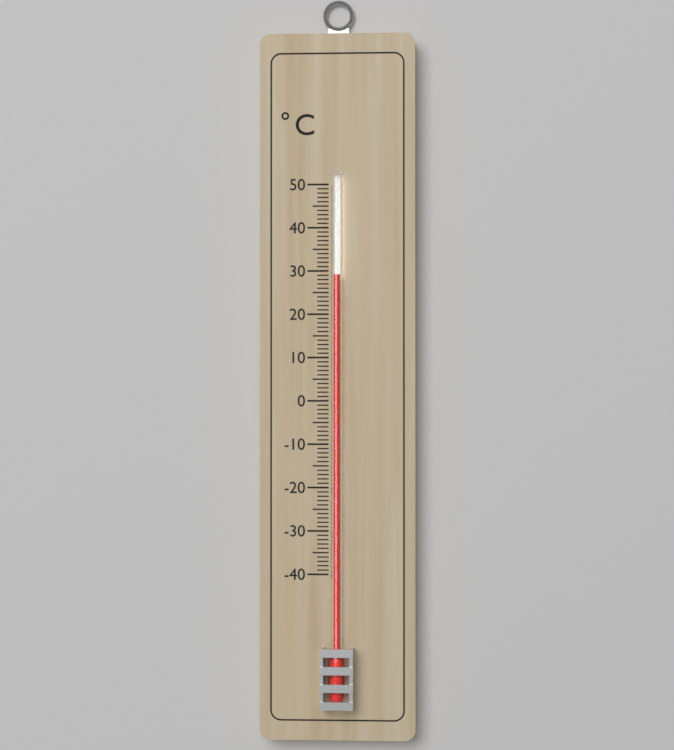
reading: 29 °C
